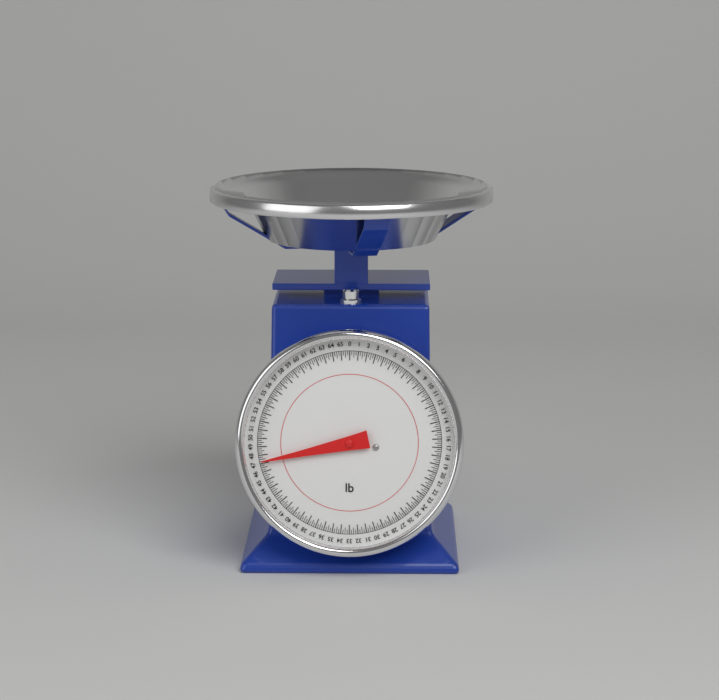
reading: 47.25 lb
